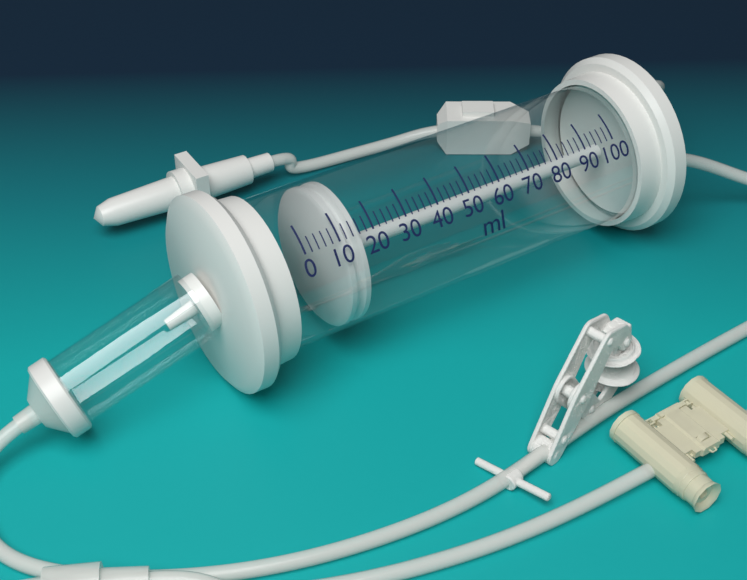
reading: 10 ml
